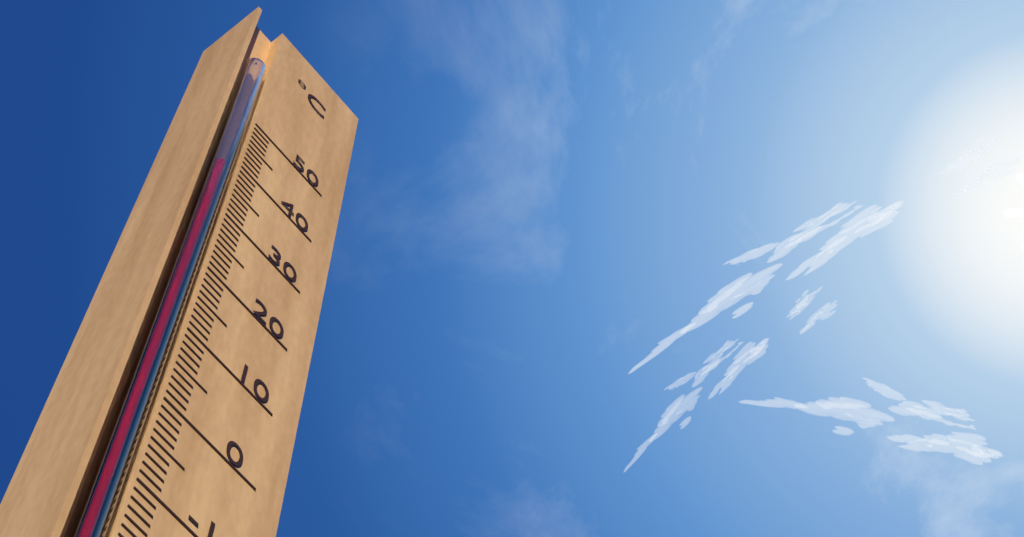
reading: 37 °C
